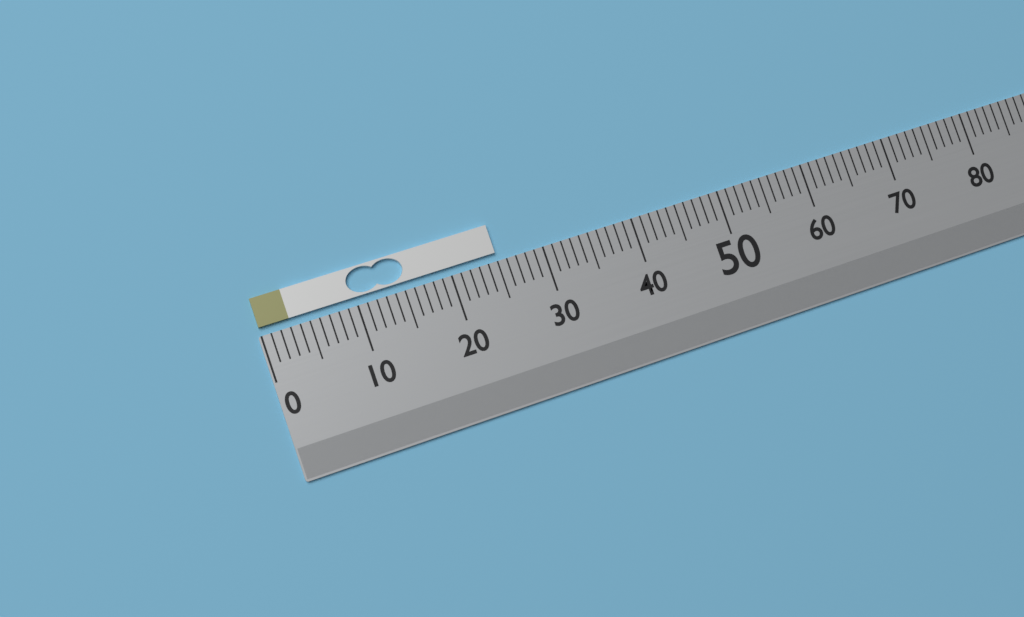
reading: 25 (no unit)
